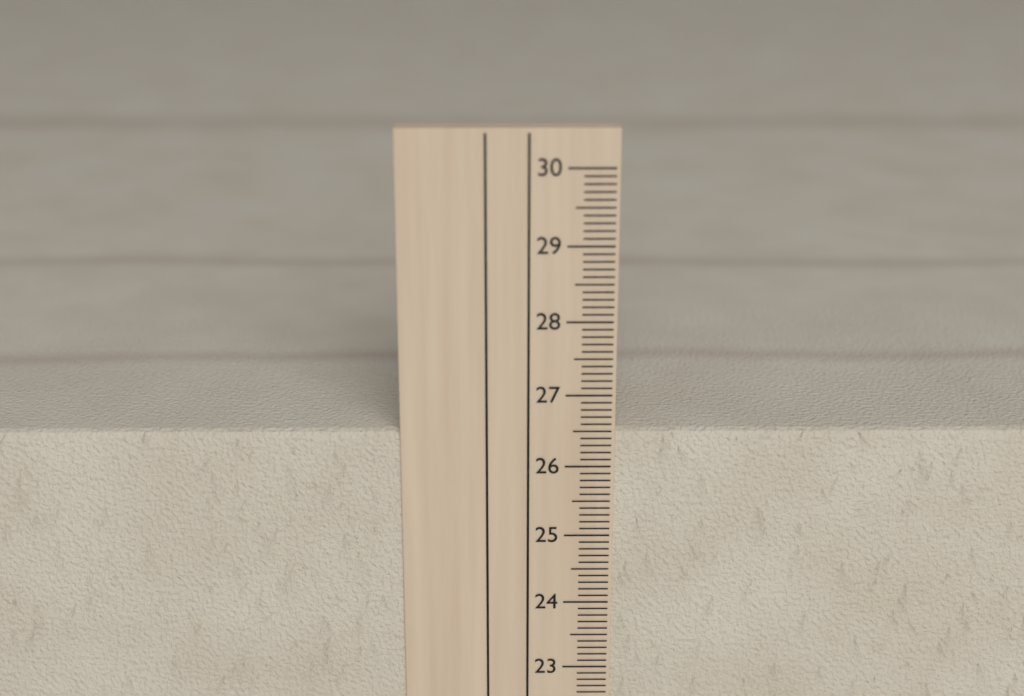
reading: 26.5 cm
